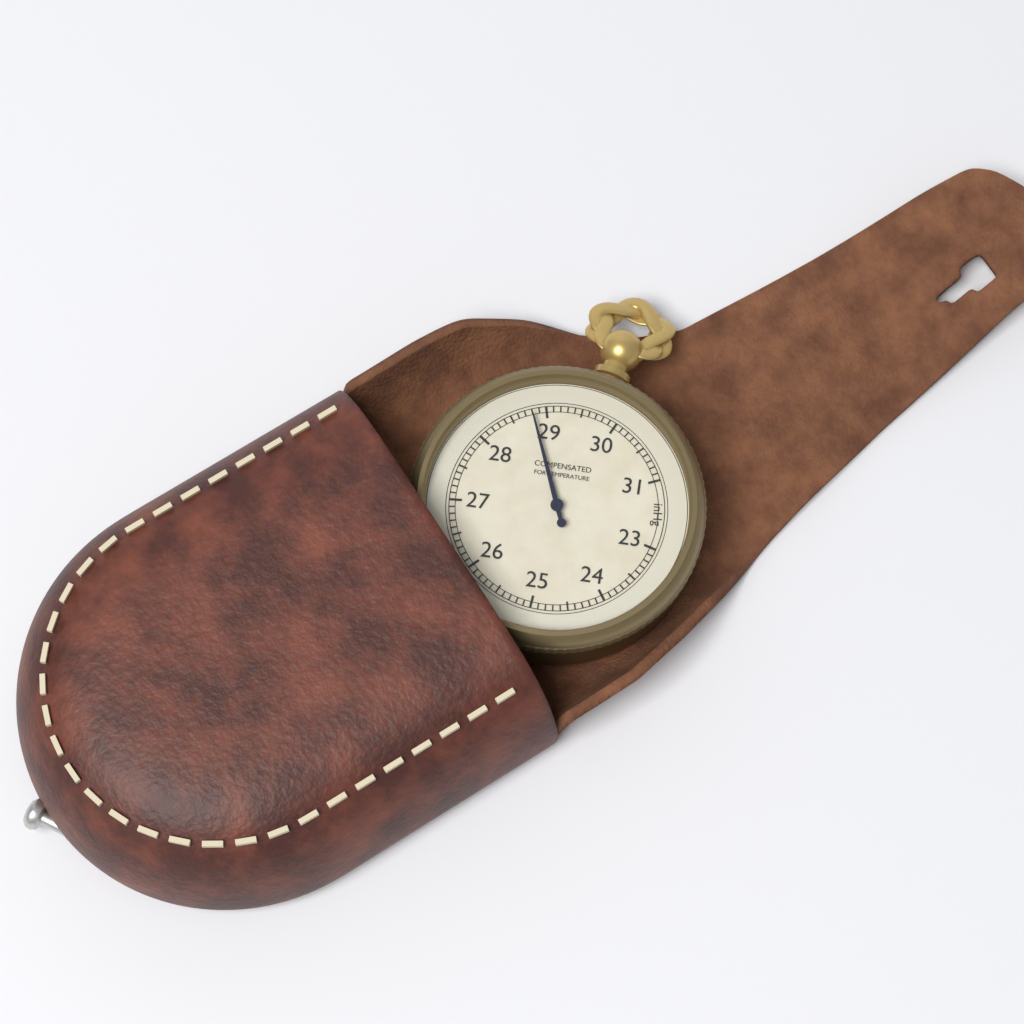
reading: 28.8 inHg
